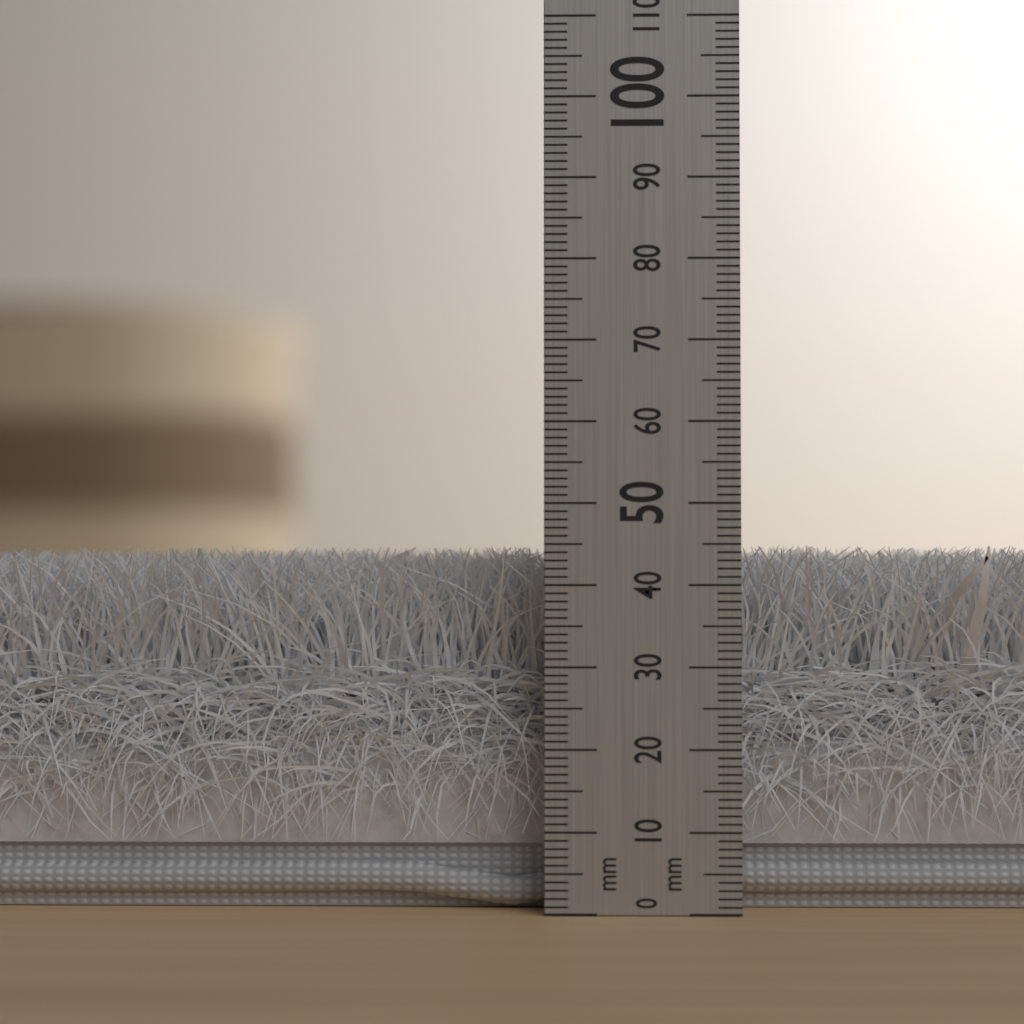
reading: 45 mm
